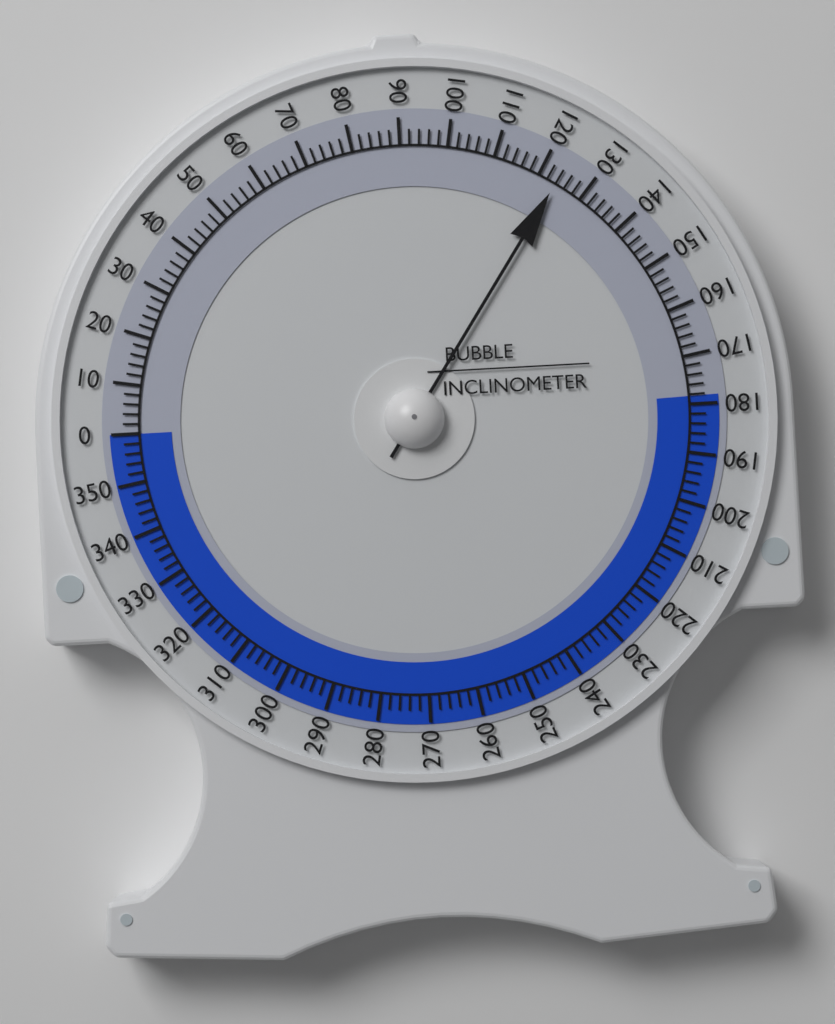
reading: 124 (no unit)
